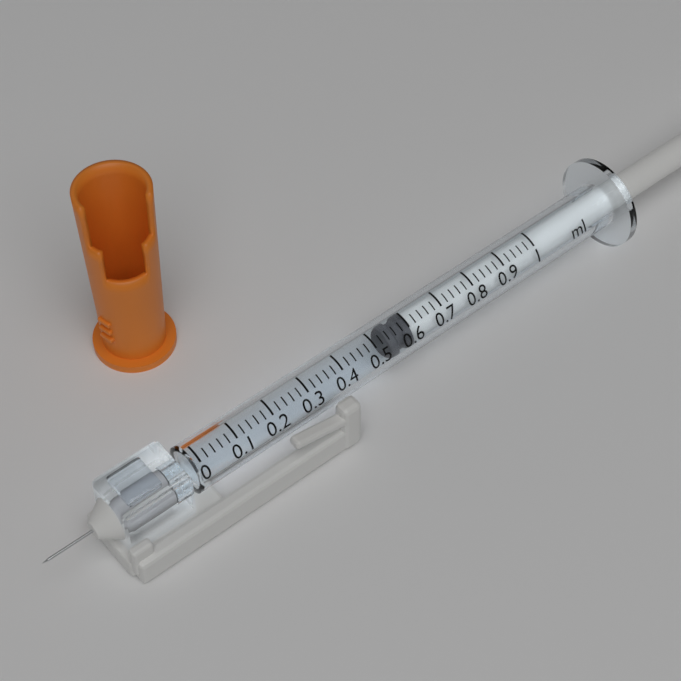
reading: 0.54 ml
